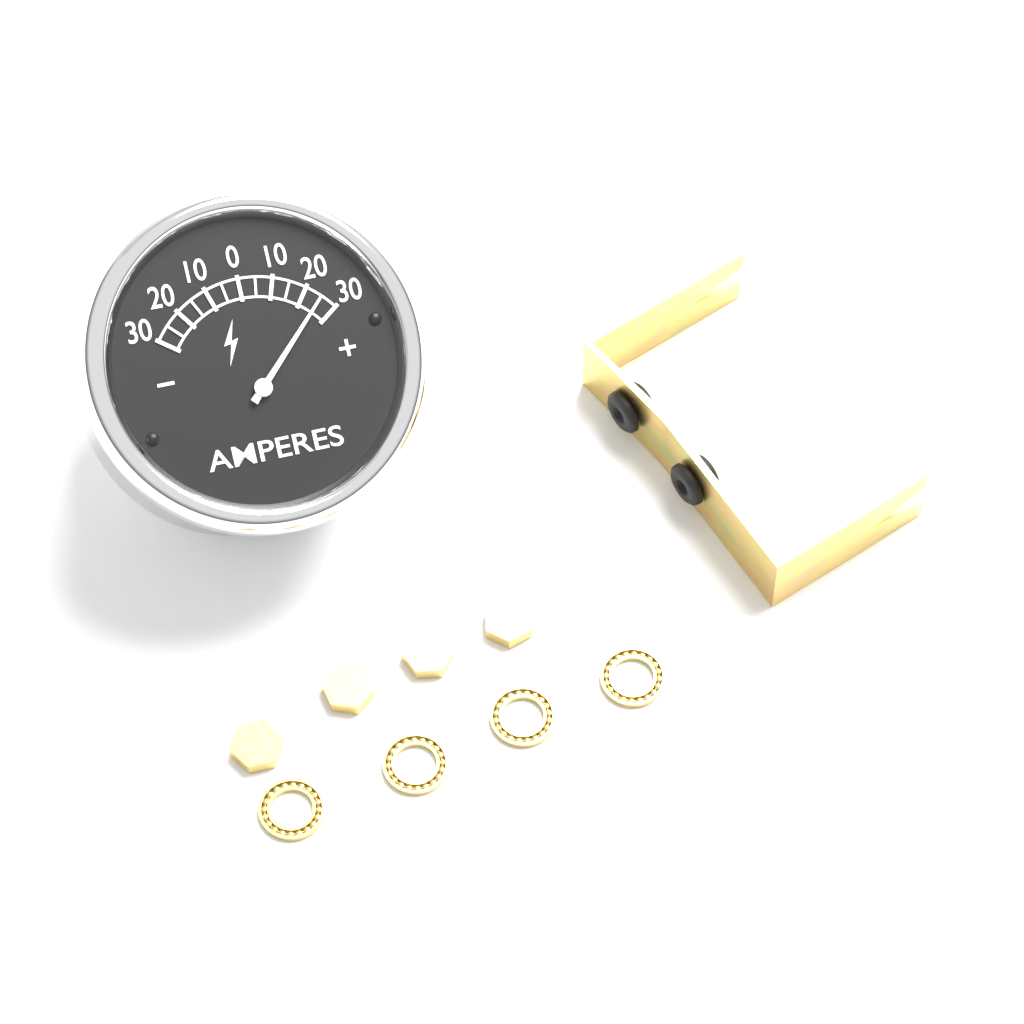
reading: 25 A
